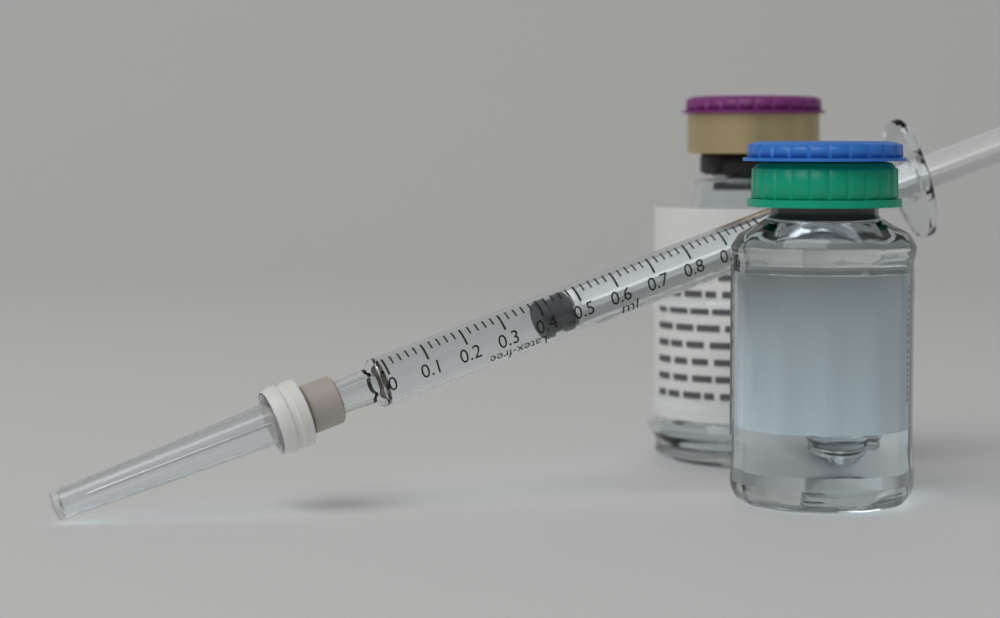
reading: 0.40 ml
